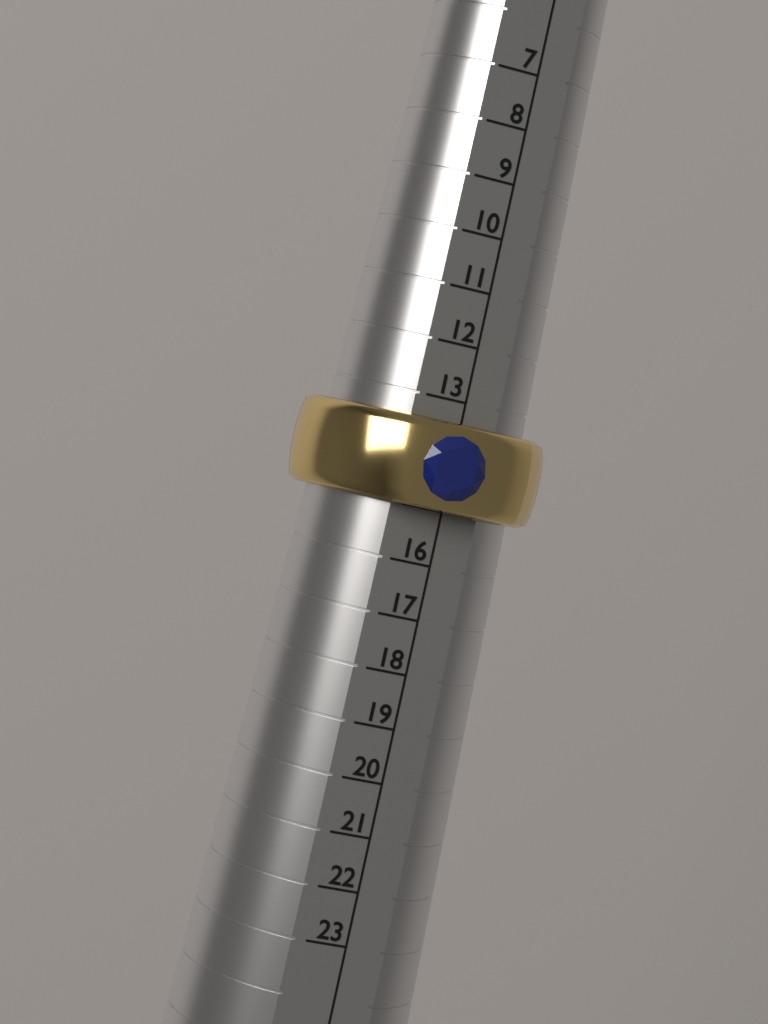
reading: 15 (no unit)
